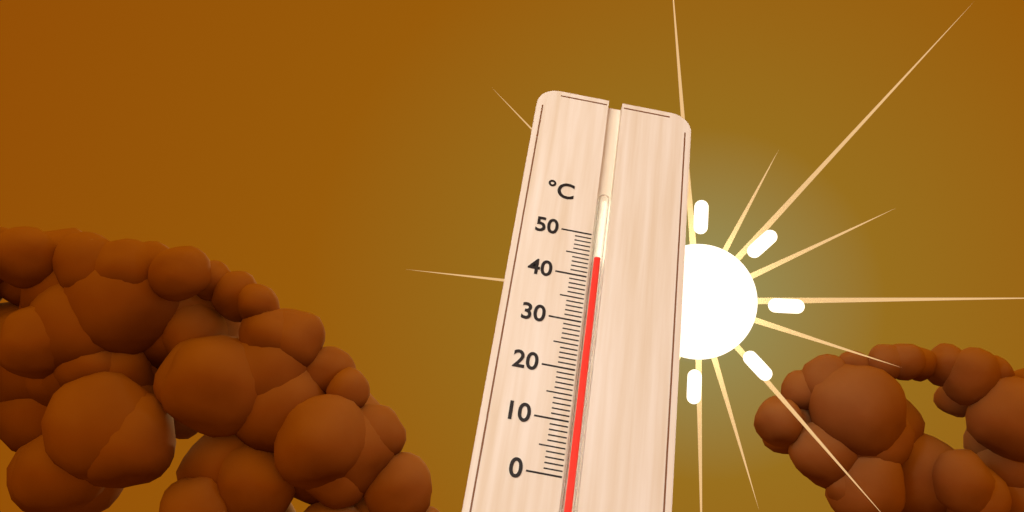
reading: 45 °C
